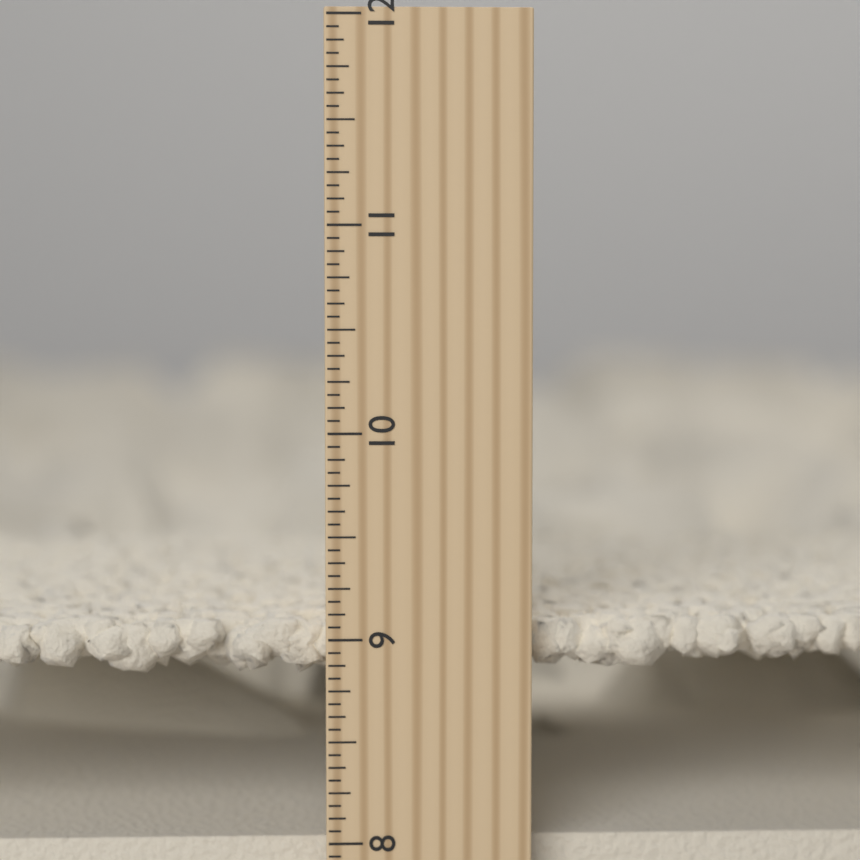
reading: 9.0625 inch
